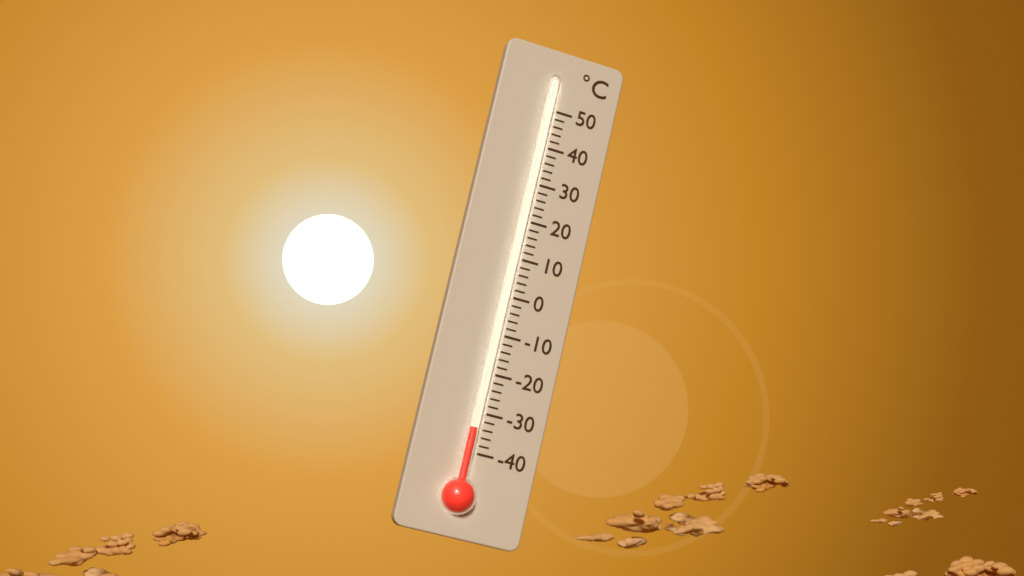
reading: -34 °C
